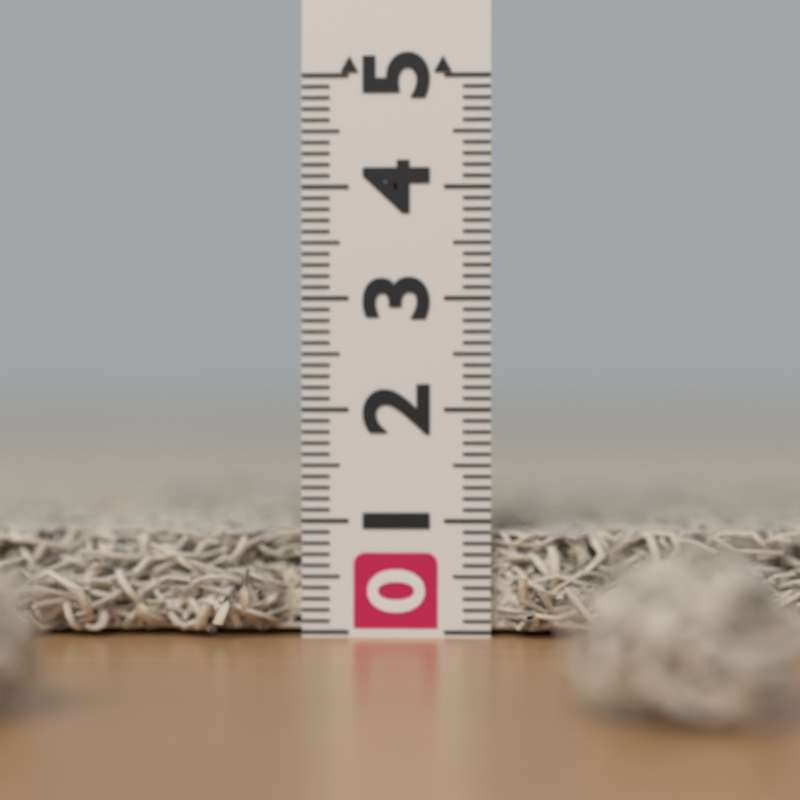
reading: 0.9 (no unit)
